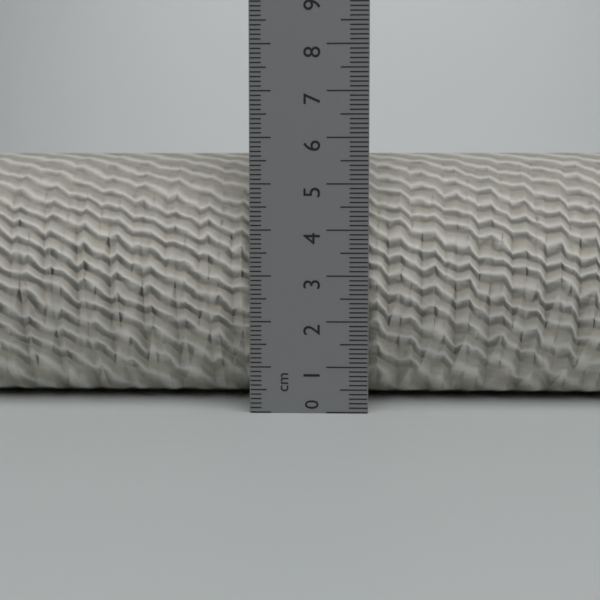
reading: 5.7 cm
